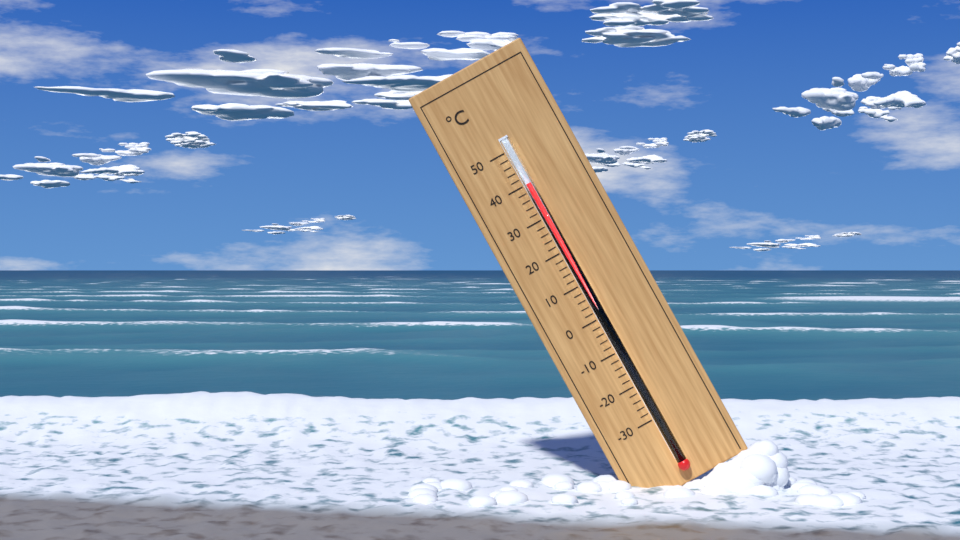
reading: 40 °C
